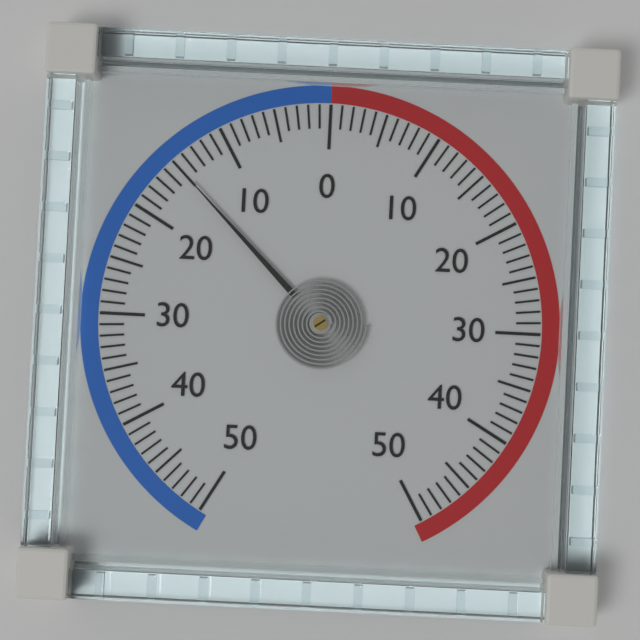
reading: -15 (no unit)
